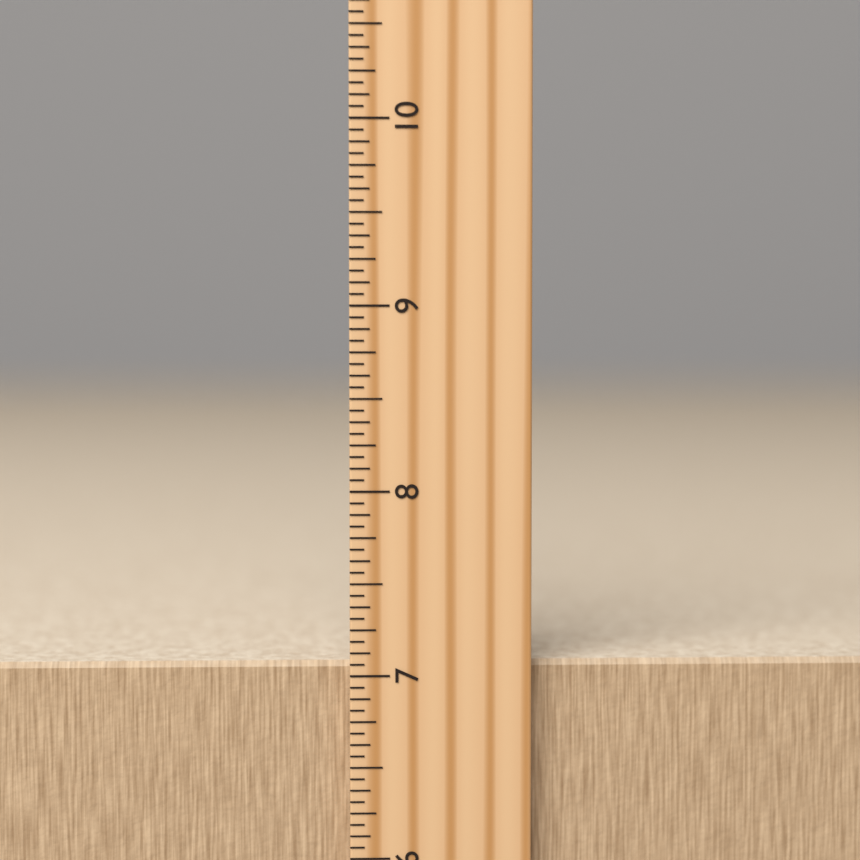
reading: 7.0625 inch
